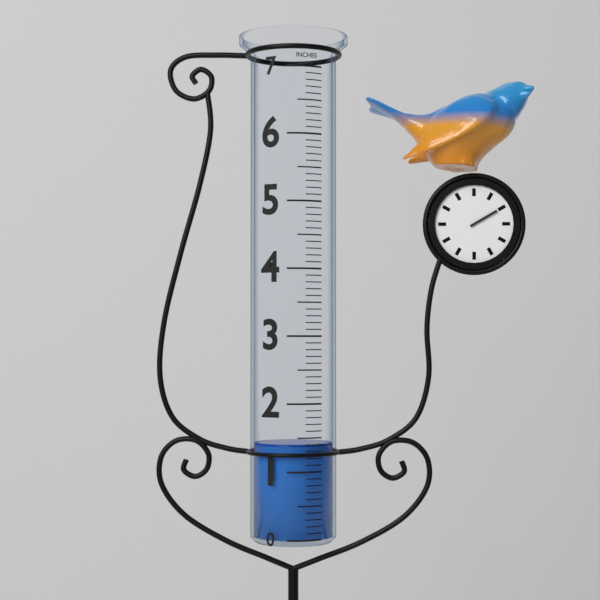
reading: 1.4 in
